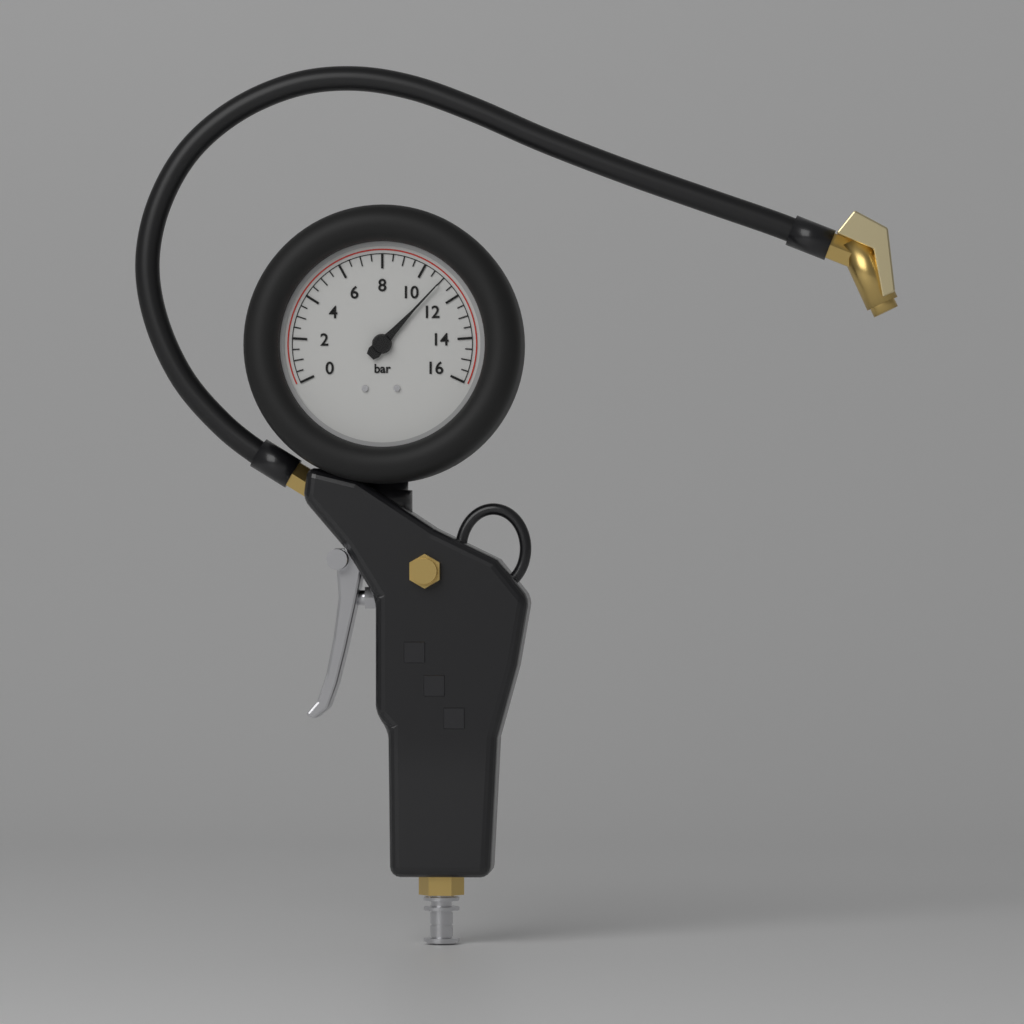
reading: 11.0 bar
